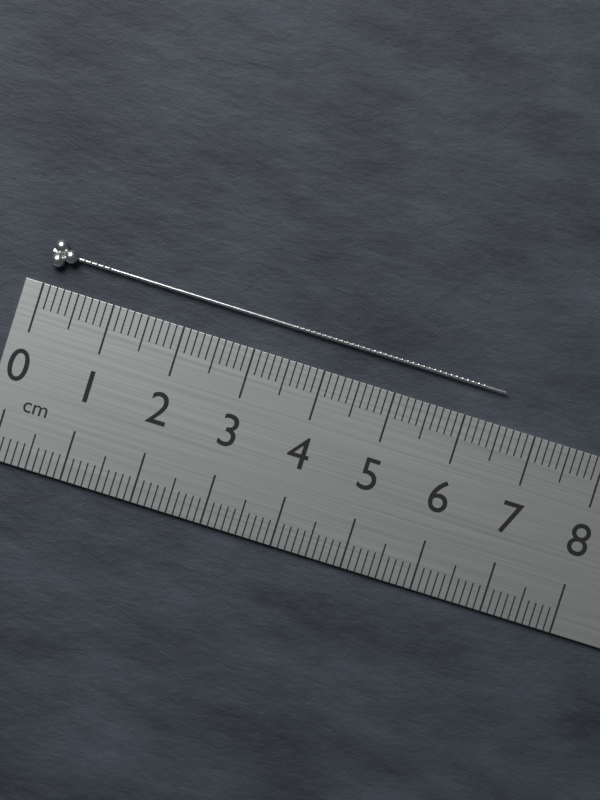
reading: 6.5 cm
